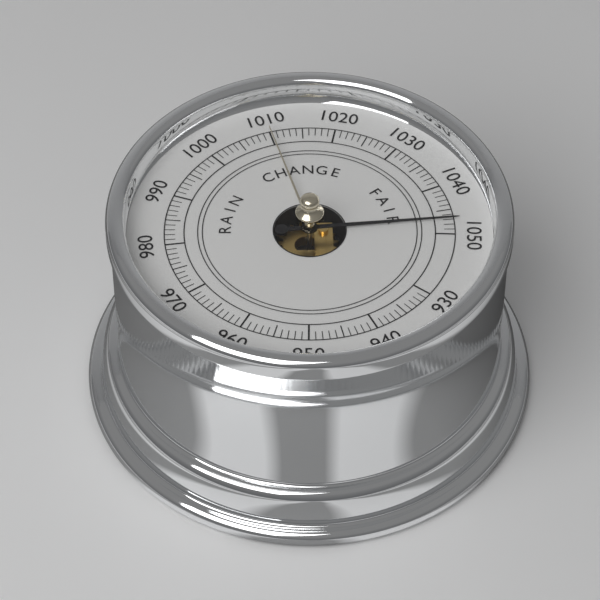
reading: 1047 (no unit)
